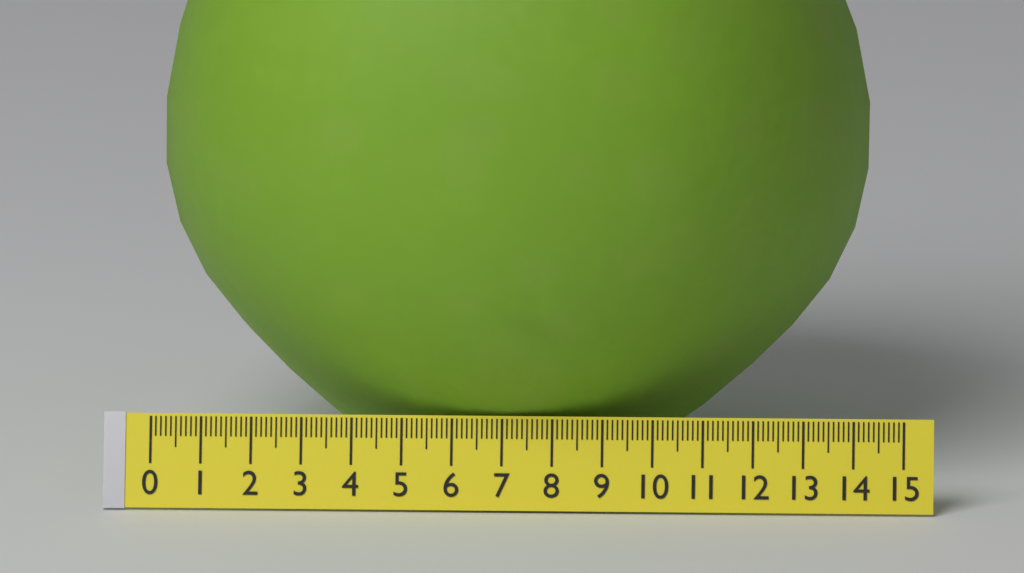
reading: 14.2 (no unit)
